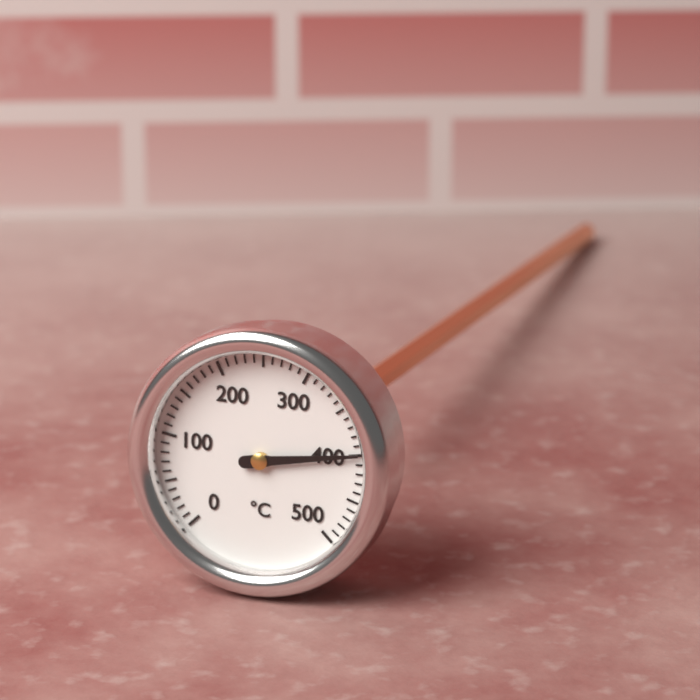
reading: 400 °C
